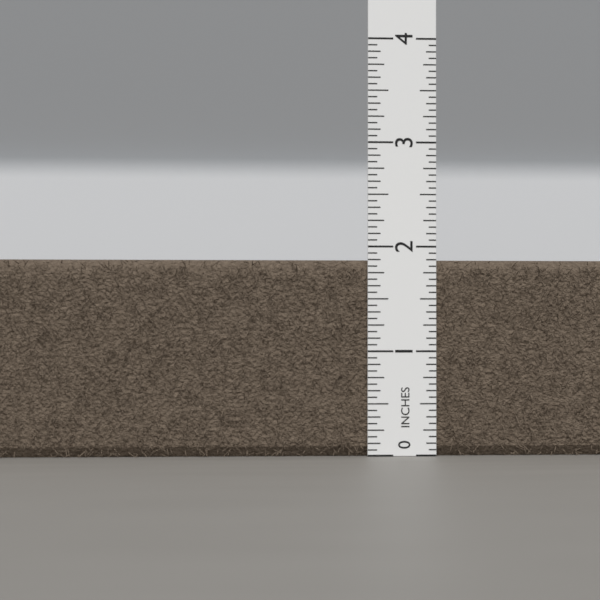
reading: 1.8750 in
